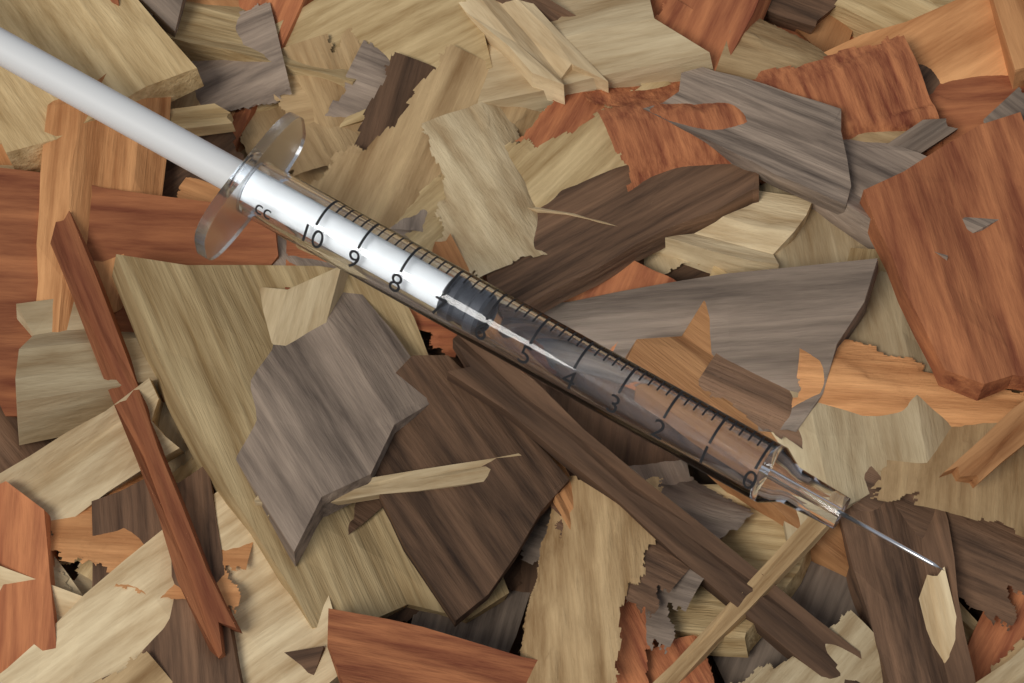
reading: 6.2 cc
